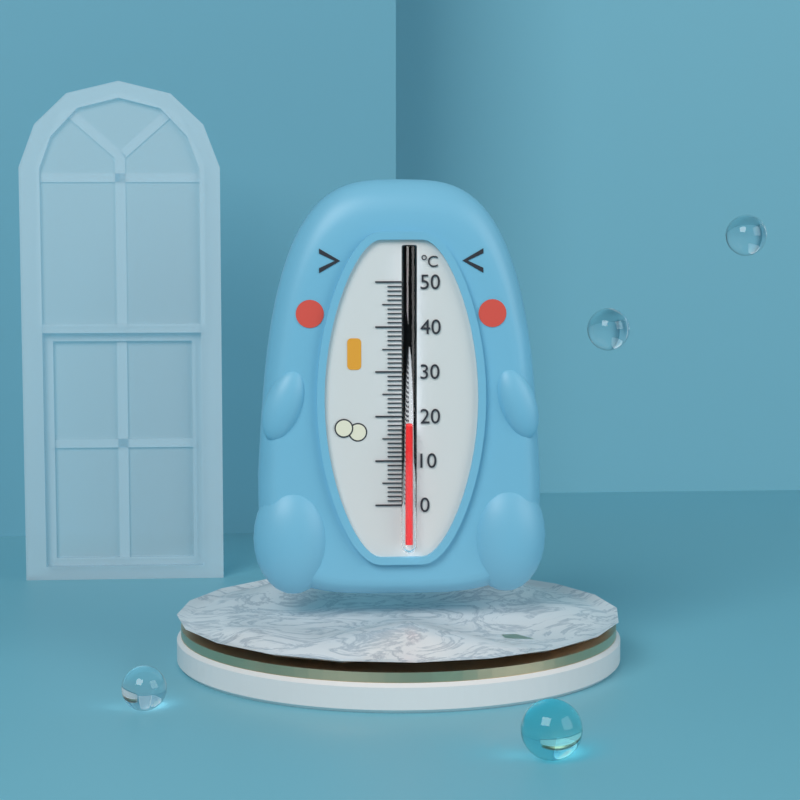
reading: 18 °C
